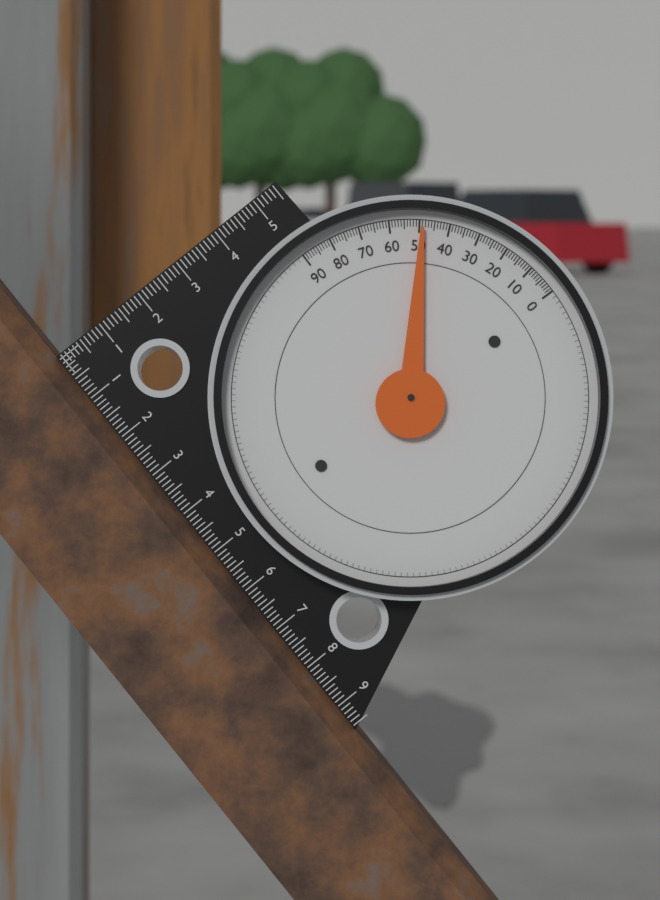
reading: 49 (no unit)
